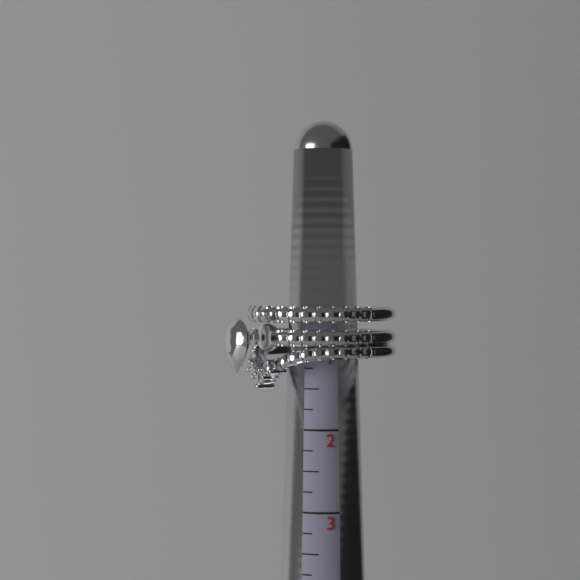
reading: 1.50 (no unit)
